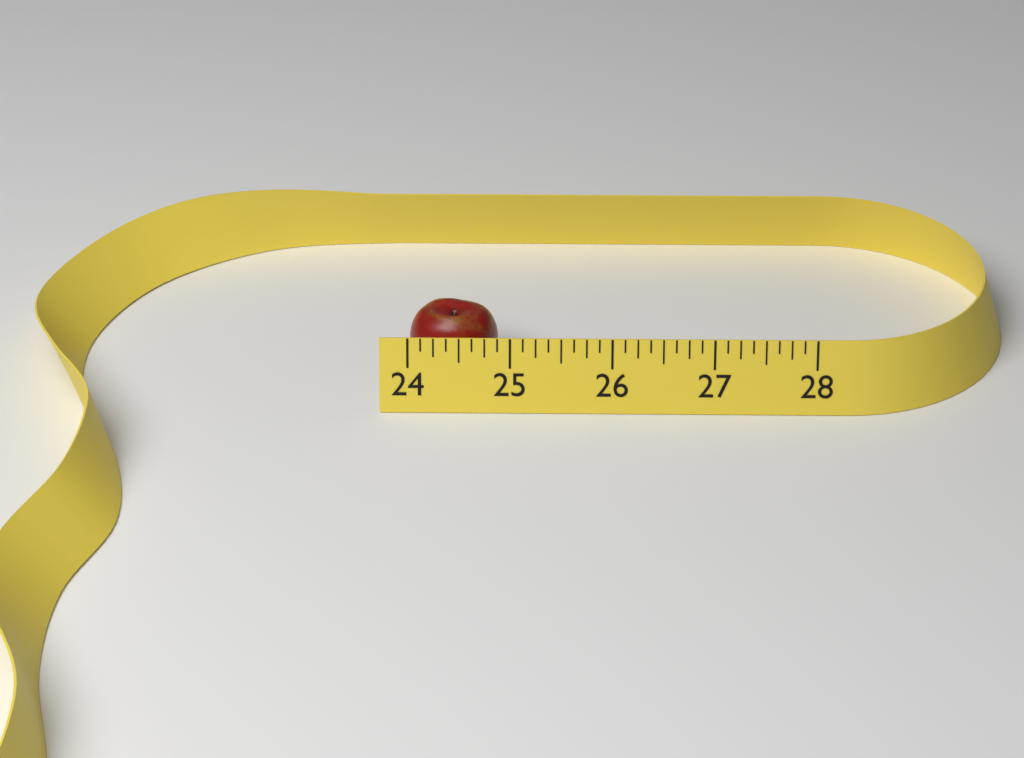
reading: 24.875 (no unit)
